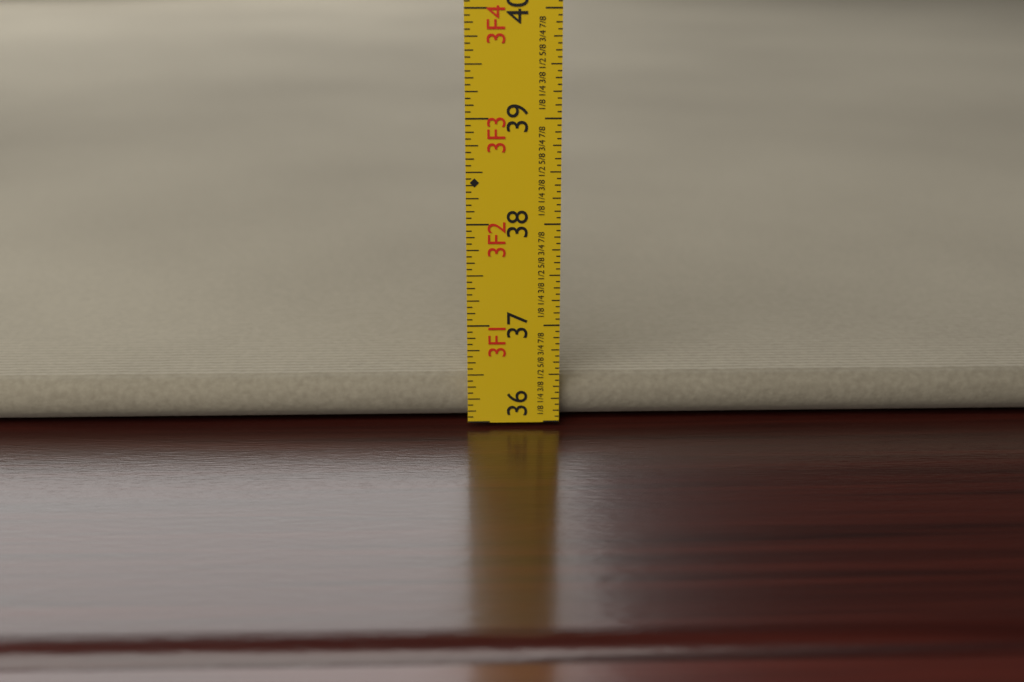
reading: 36.4375 in
